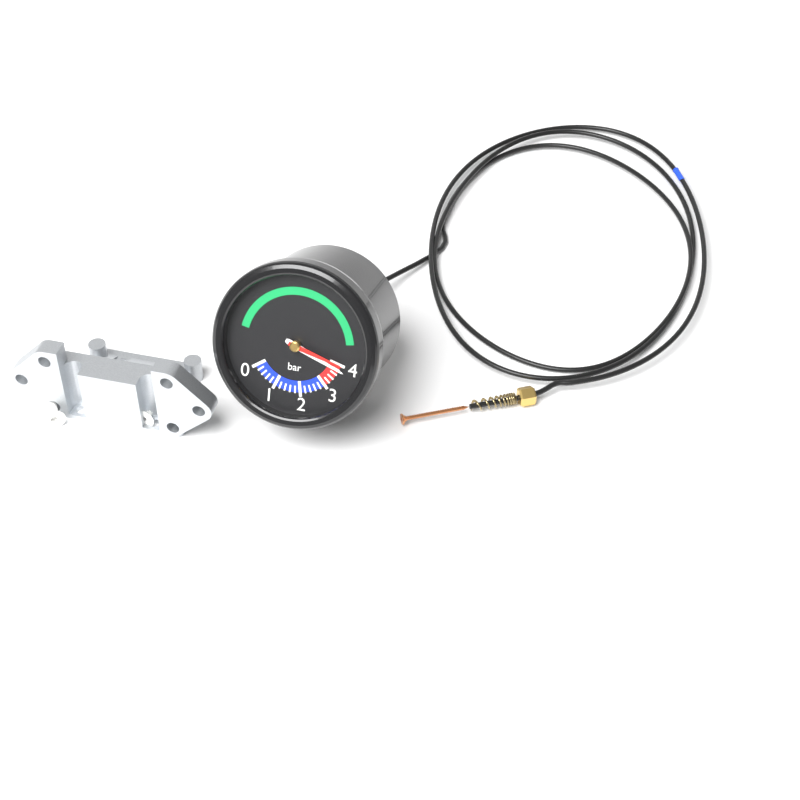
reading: 3.8 bar
